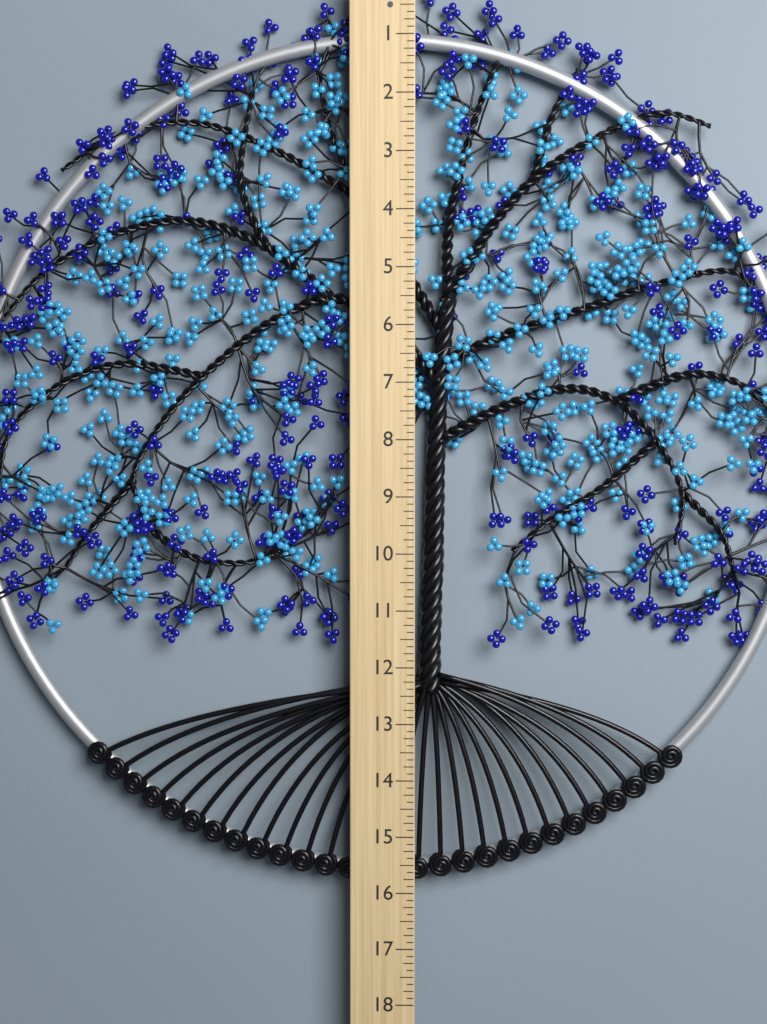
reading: 15.875 (no unit)
